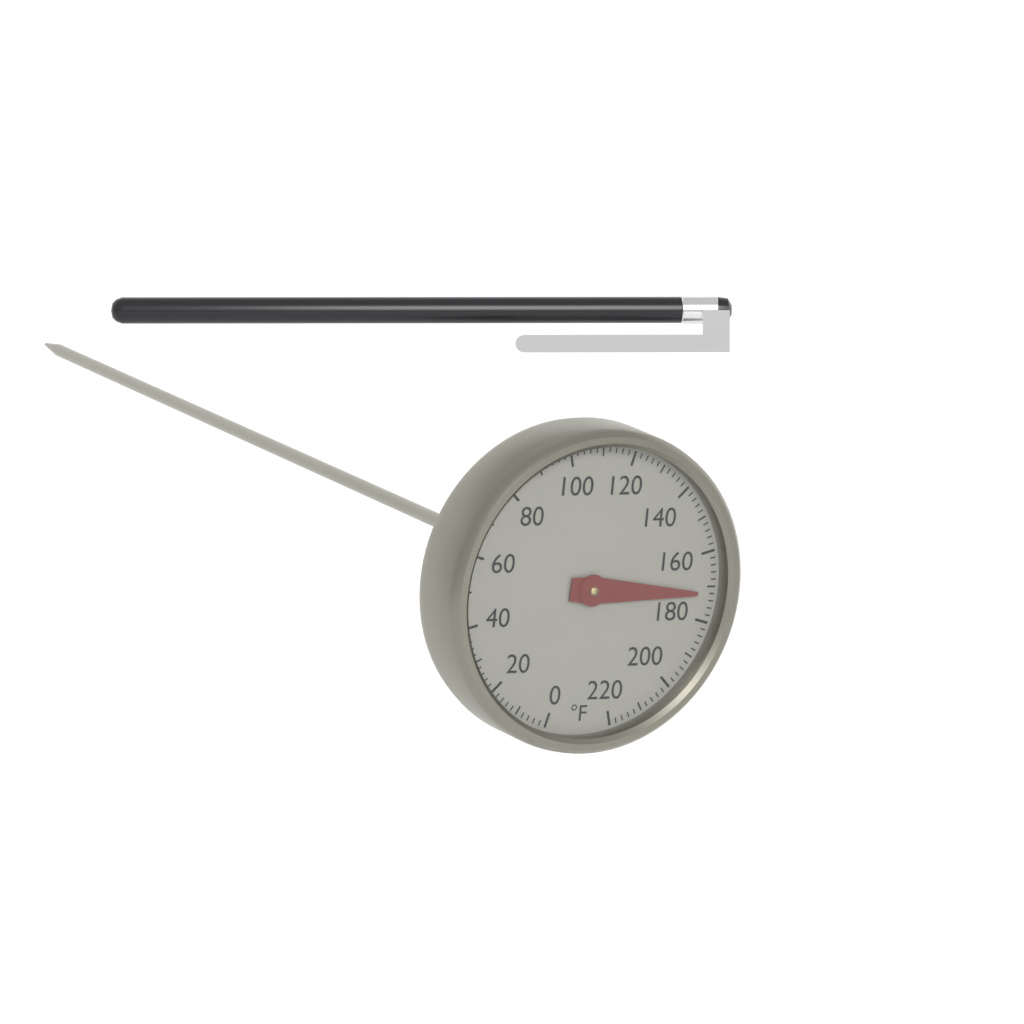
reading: 172 °F
